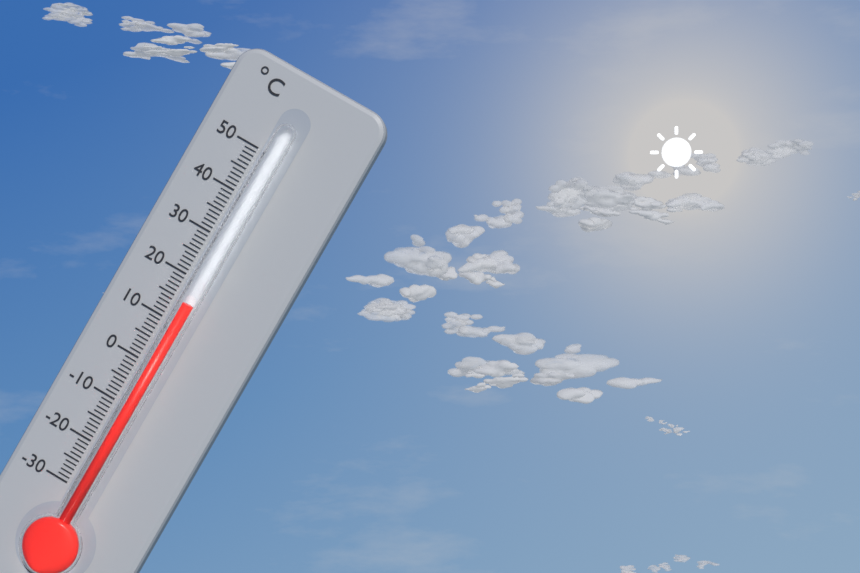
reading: 15 °C
